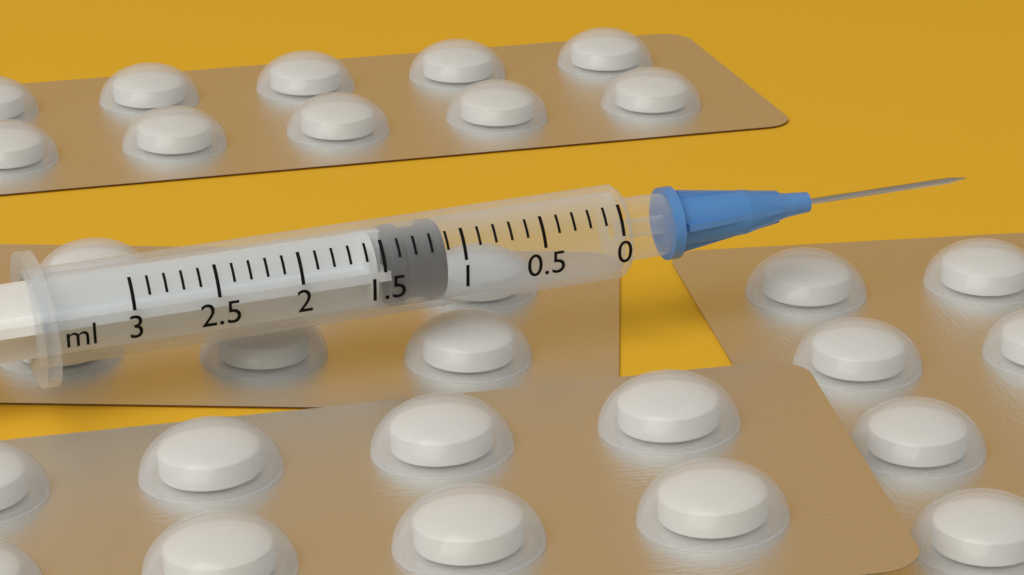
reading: 1.1 ml
